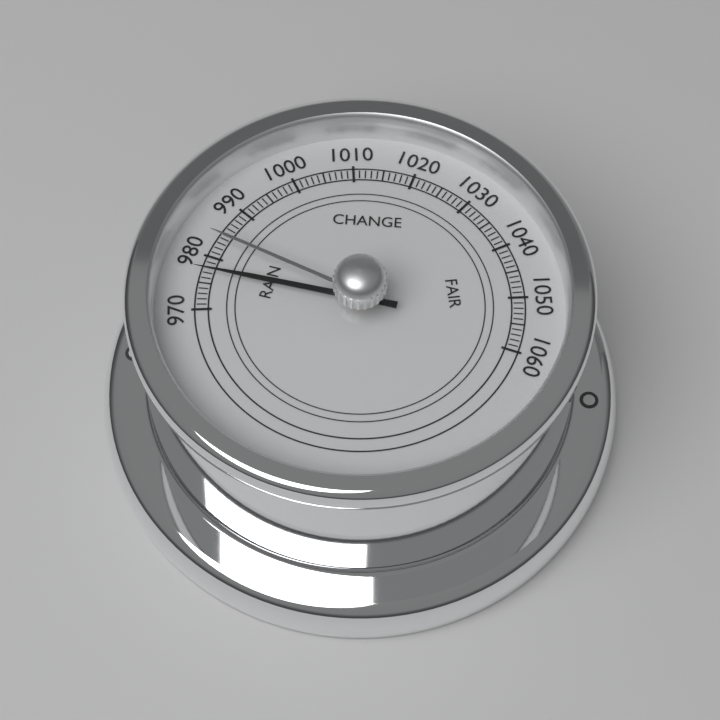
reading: 977 (no unit)
